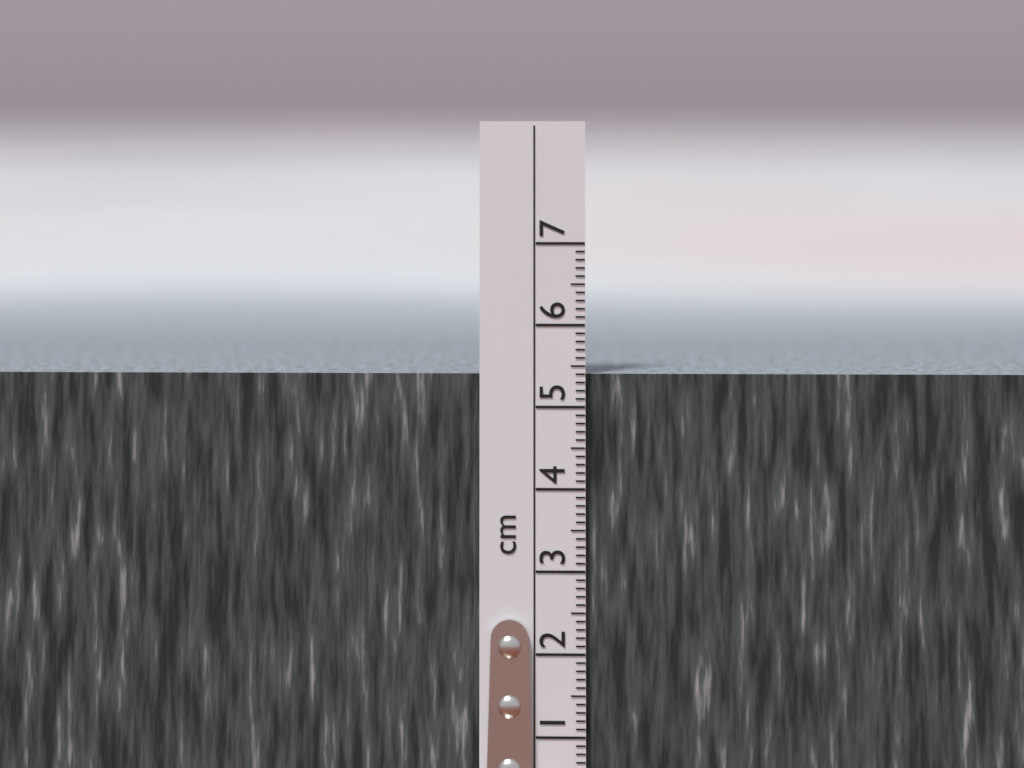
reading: 5.4 cm
